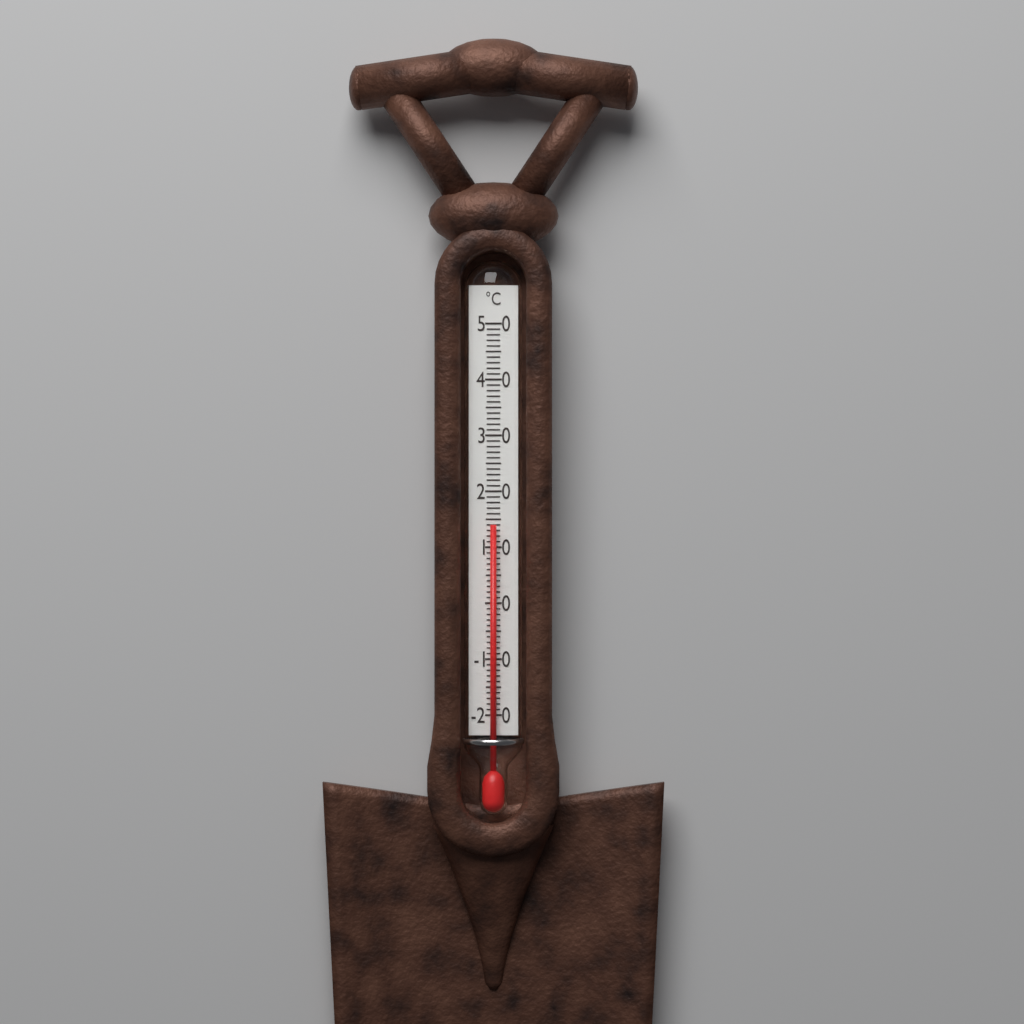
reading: 14 °C
